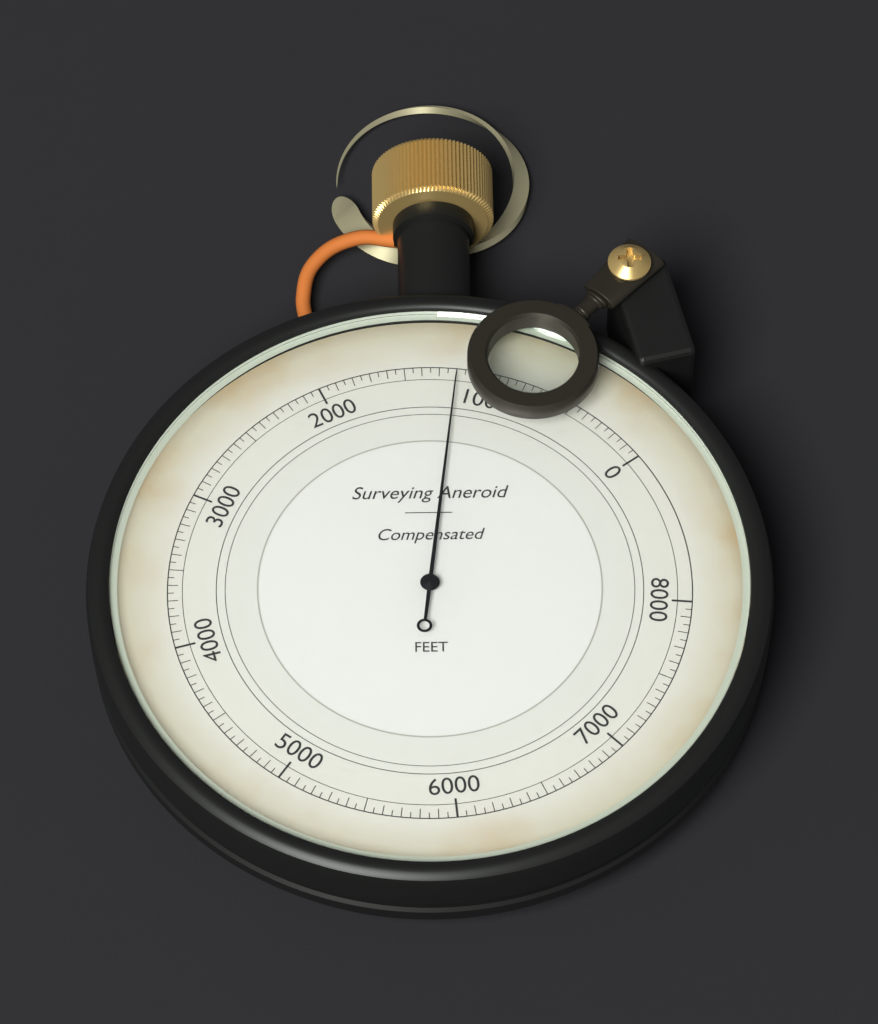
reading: 1200 ft
